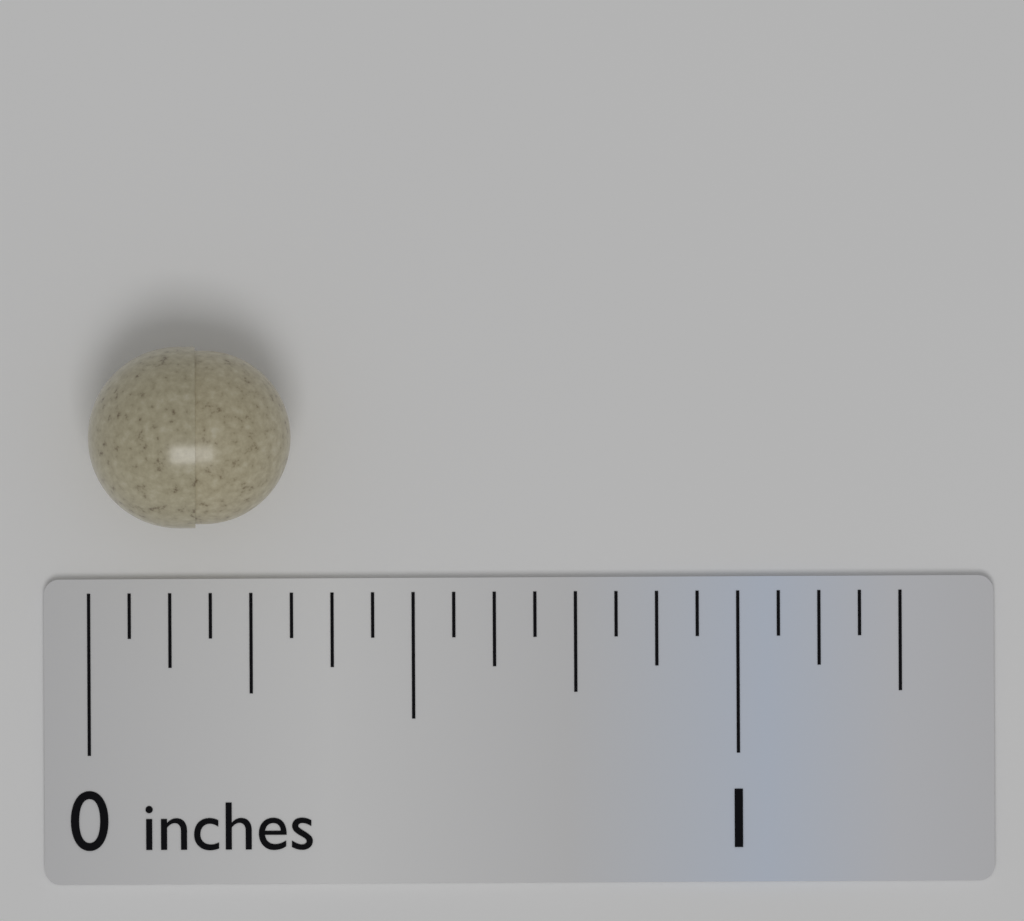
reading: 0.3125 in
